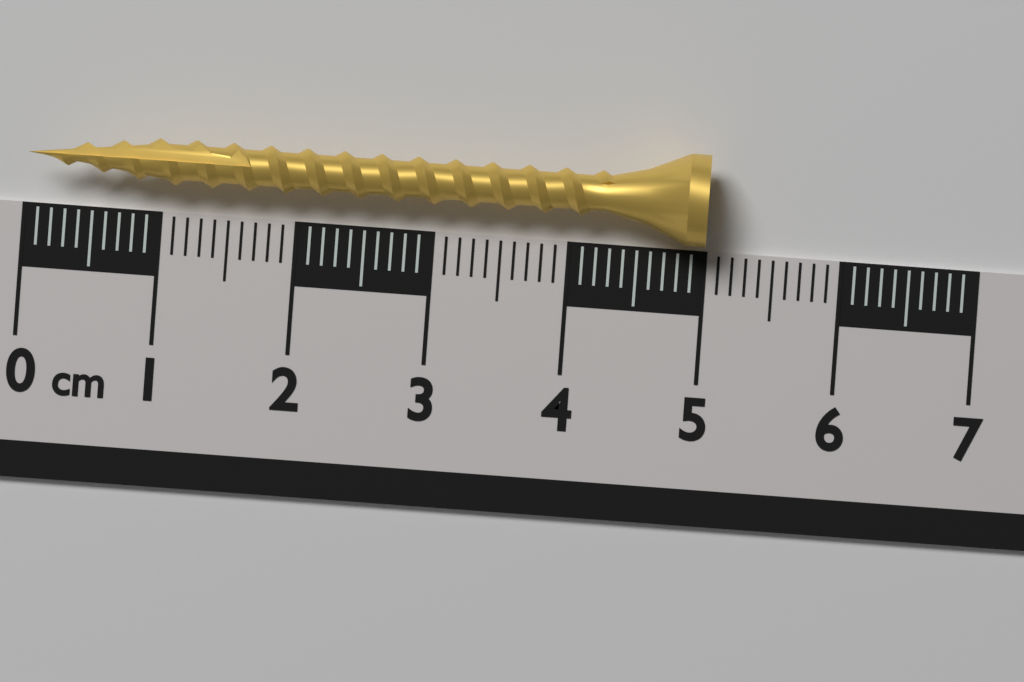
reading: 5.0 cm
